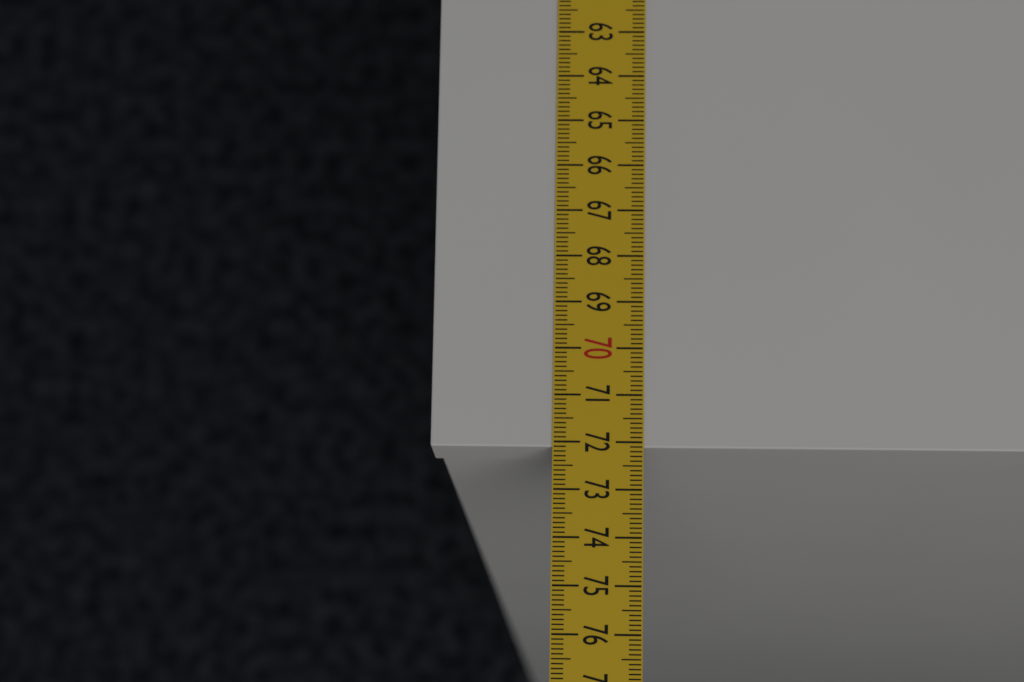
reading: 72.1 cm
